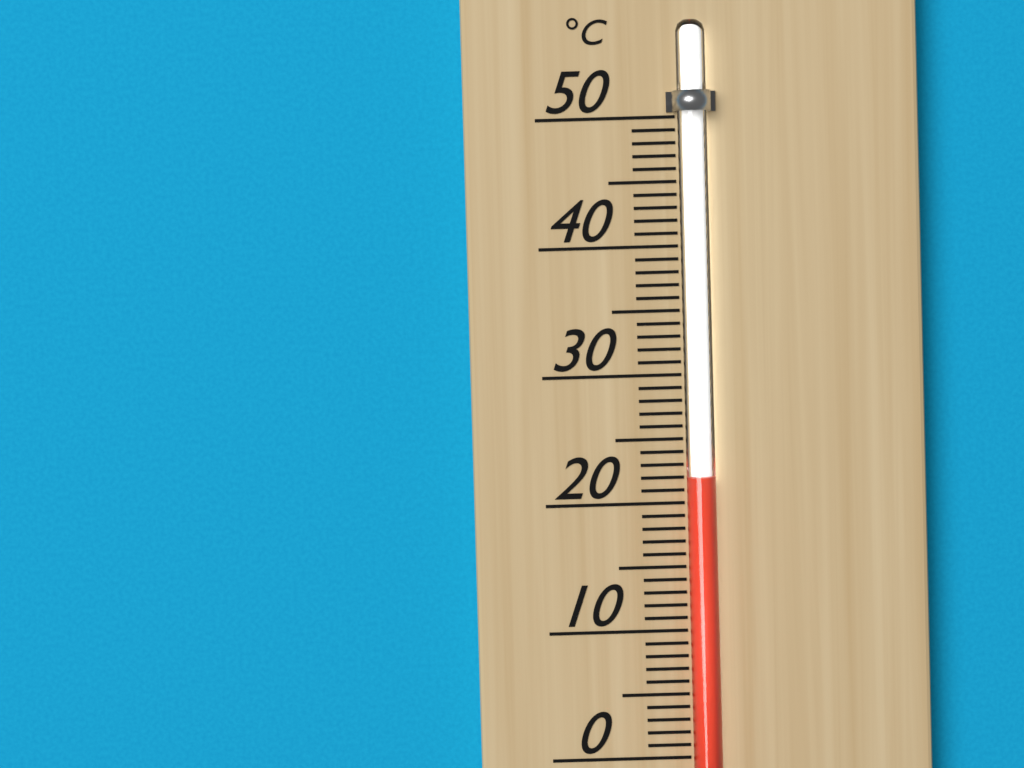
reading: 22 °C
